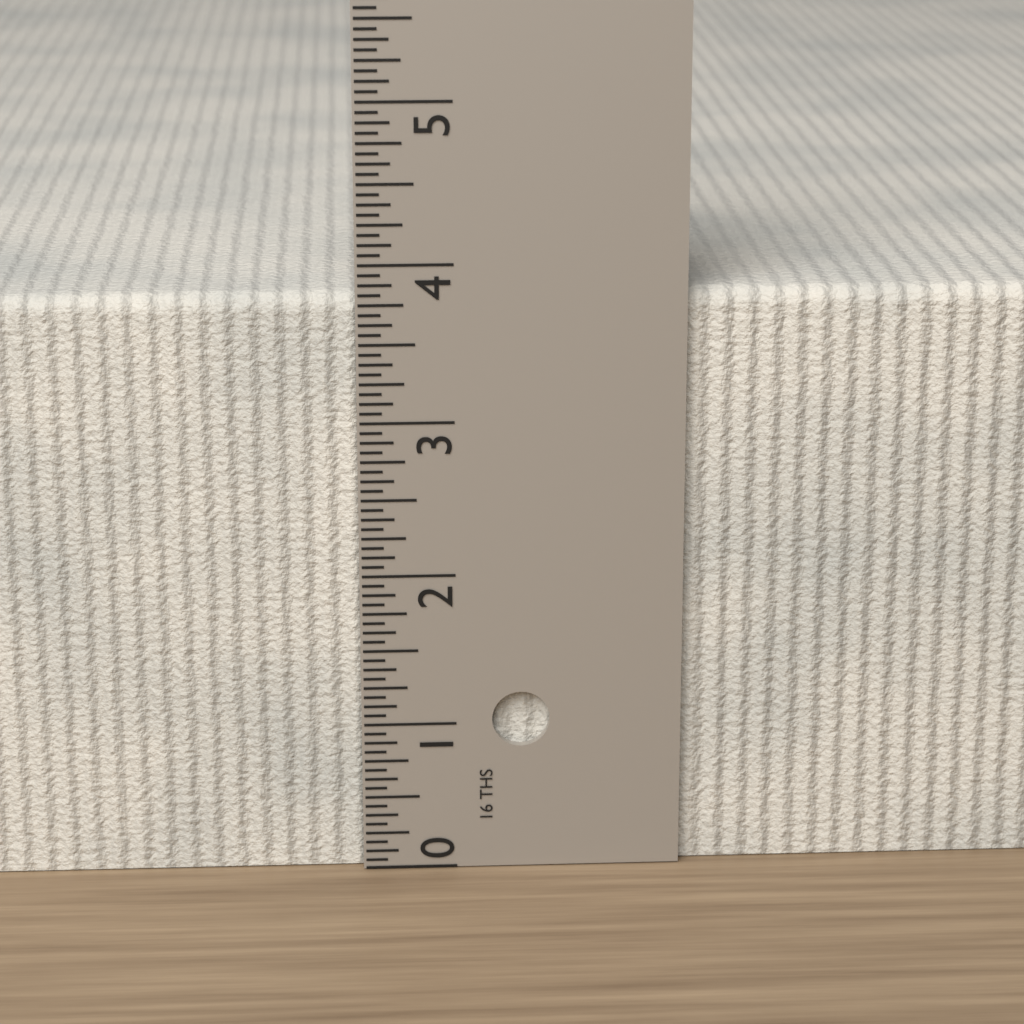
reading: 3.8125 in
